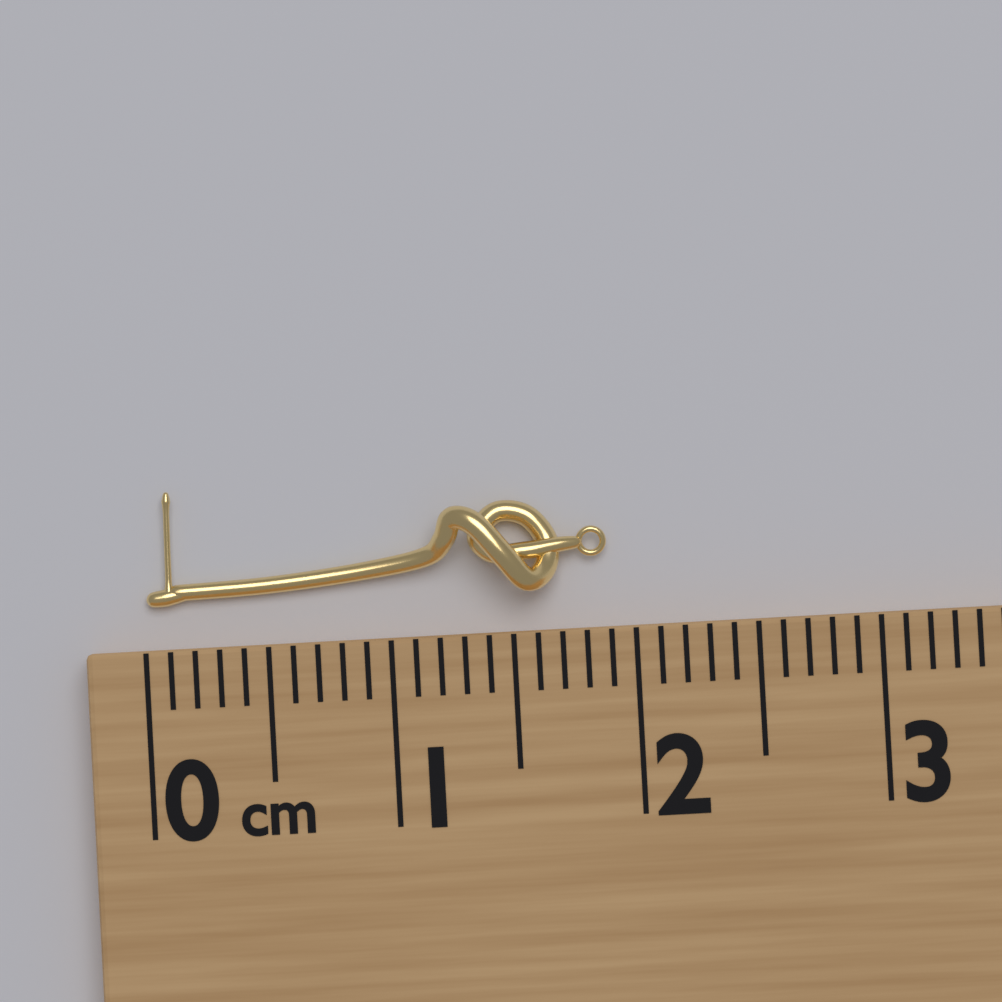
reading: 1.9 cm
